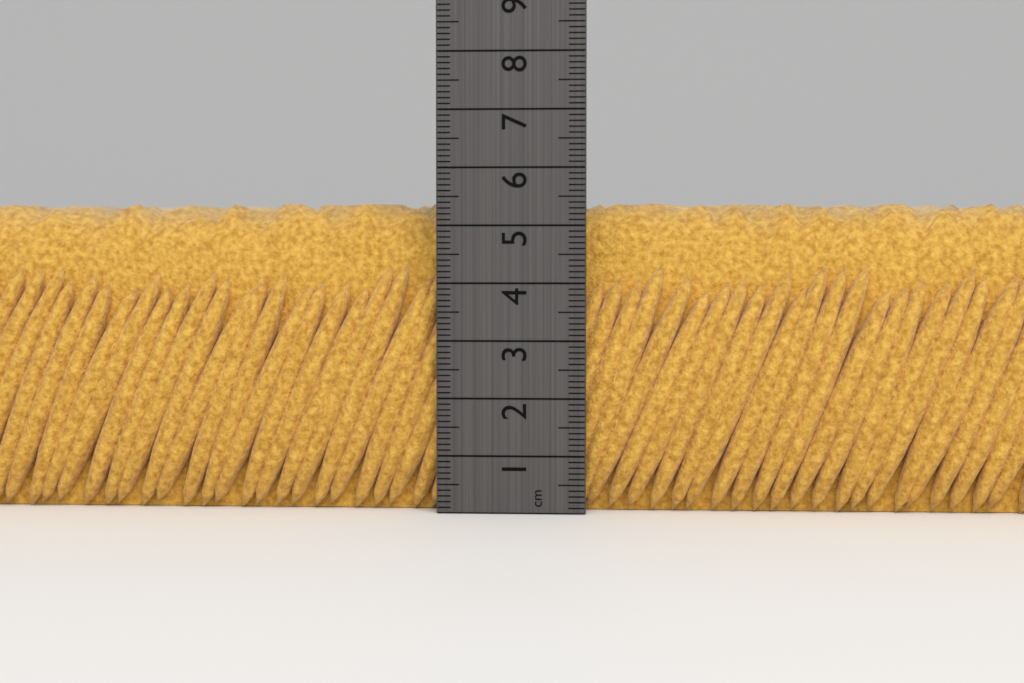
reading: 5.4 cm
